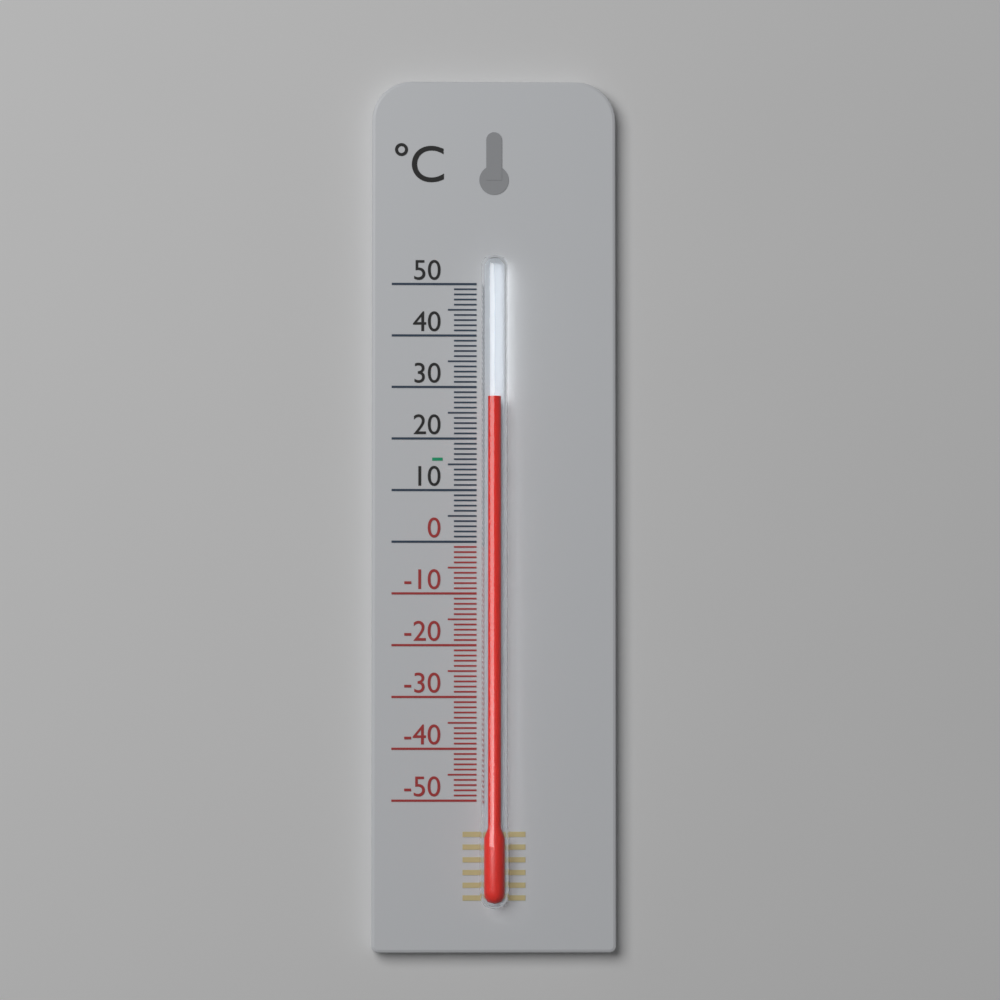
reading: 28 °C
